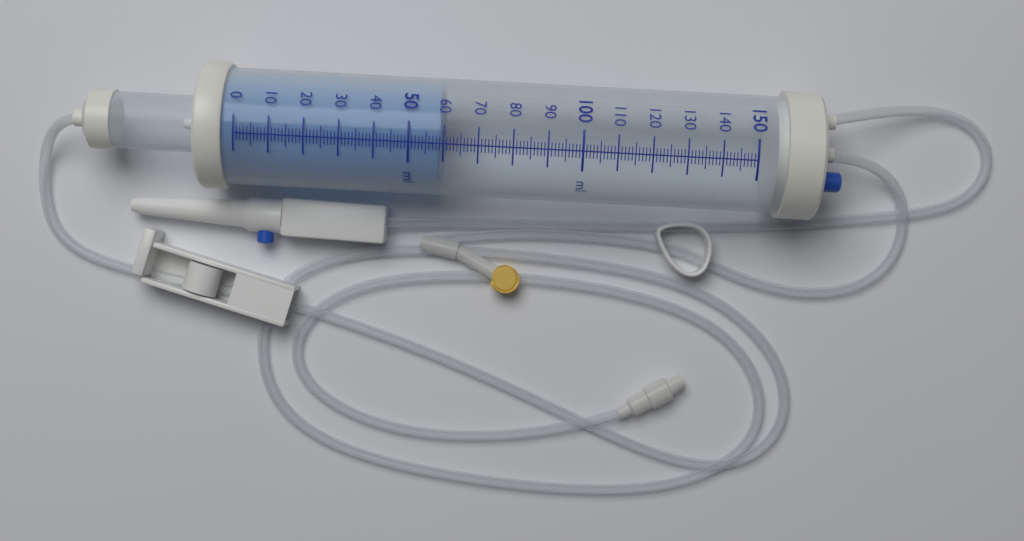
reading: 59 ml
